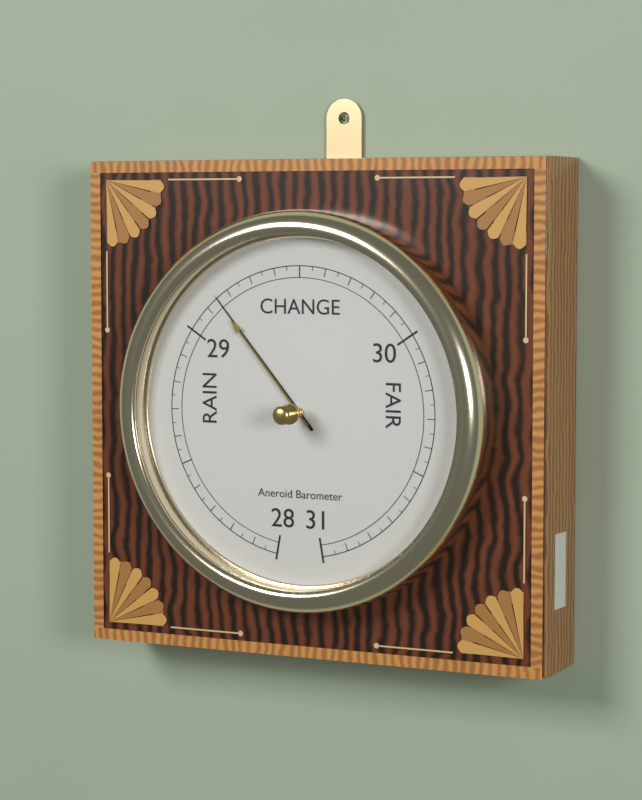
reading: 29.15 inHg
